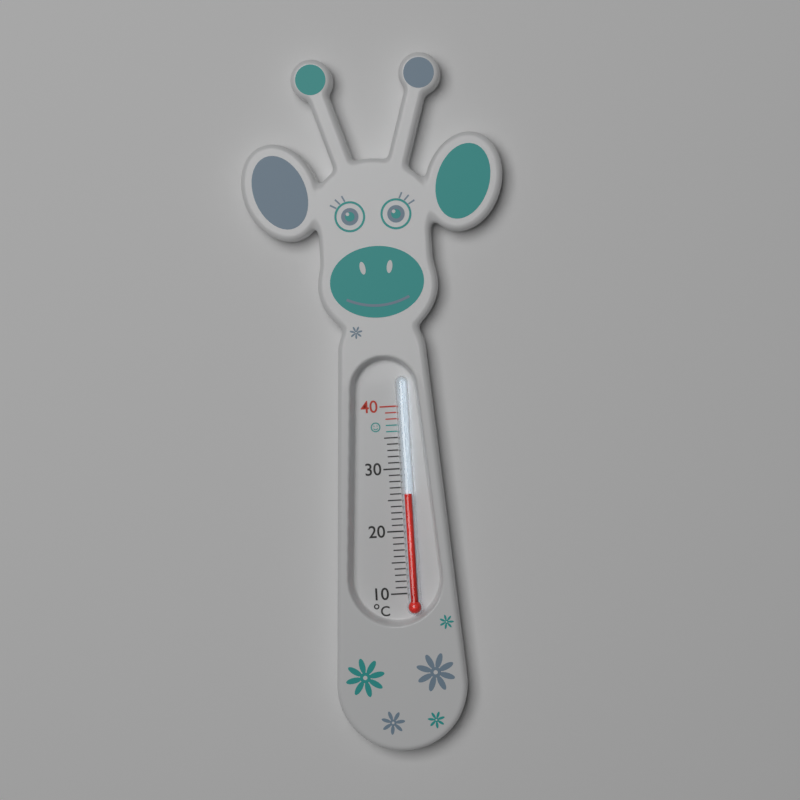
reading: 26 °C
